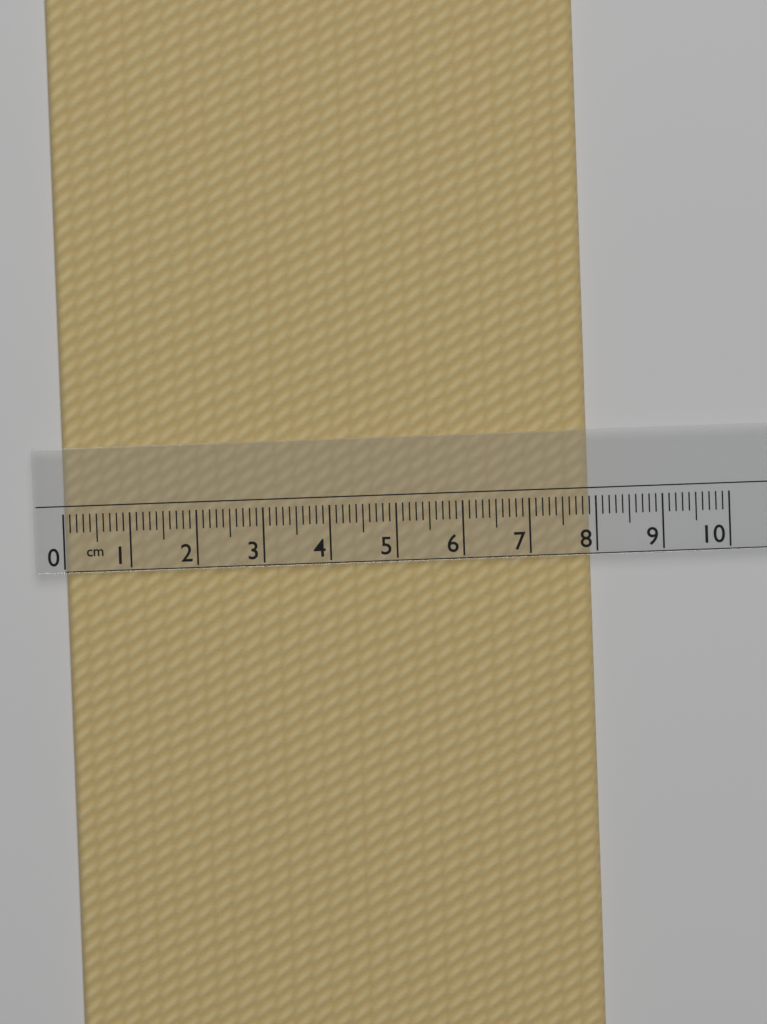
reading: 7.9 cm
